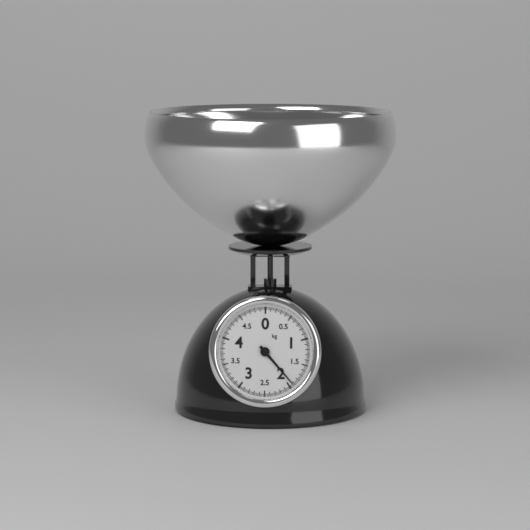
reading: 1.925 kg
